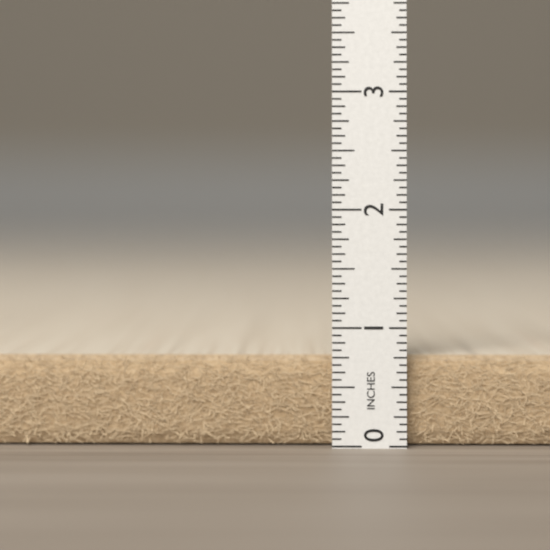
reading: 0.7500 in
